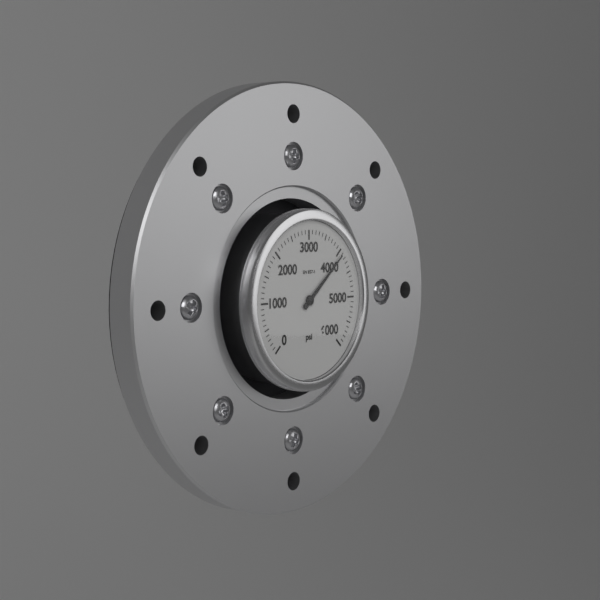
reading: 4100 psi
